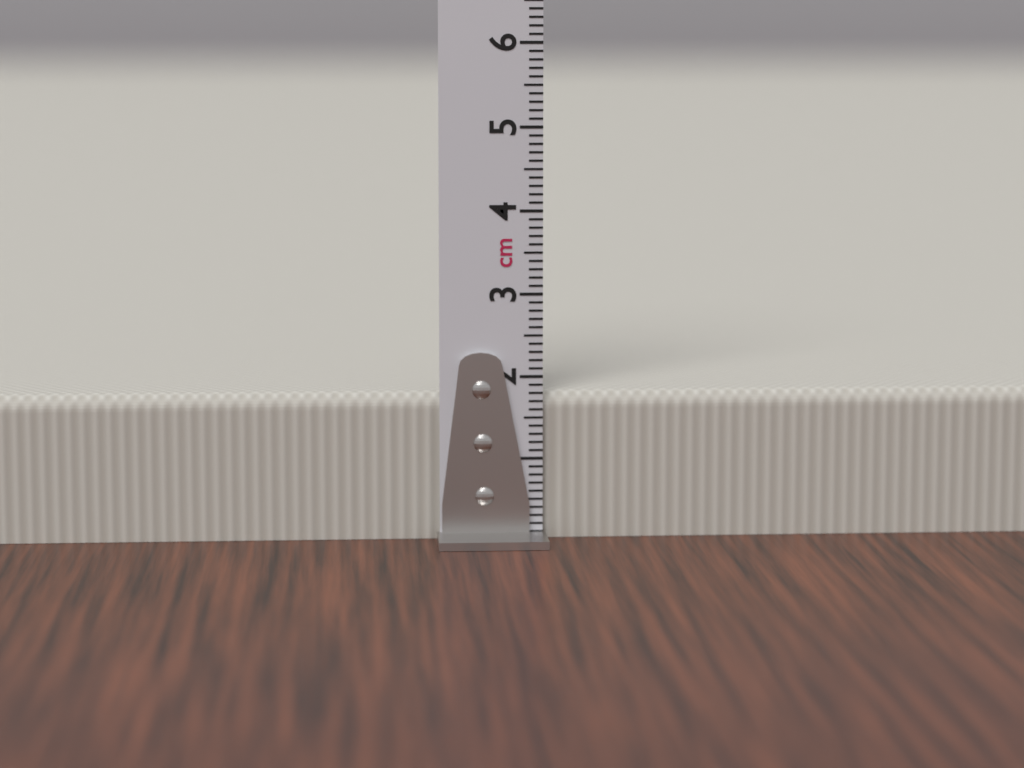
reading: 1.8 cm
